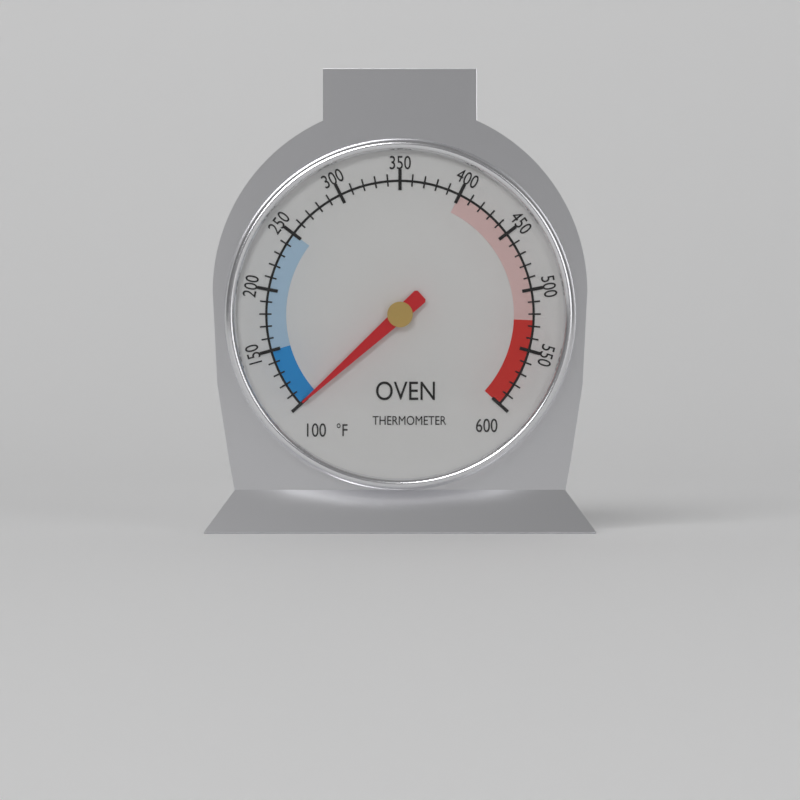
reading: 100 °F
